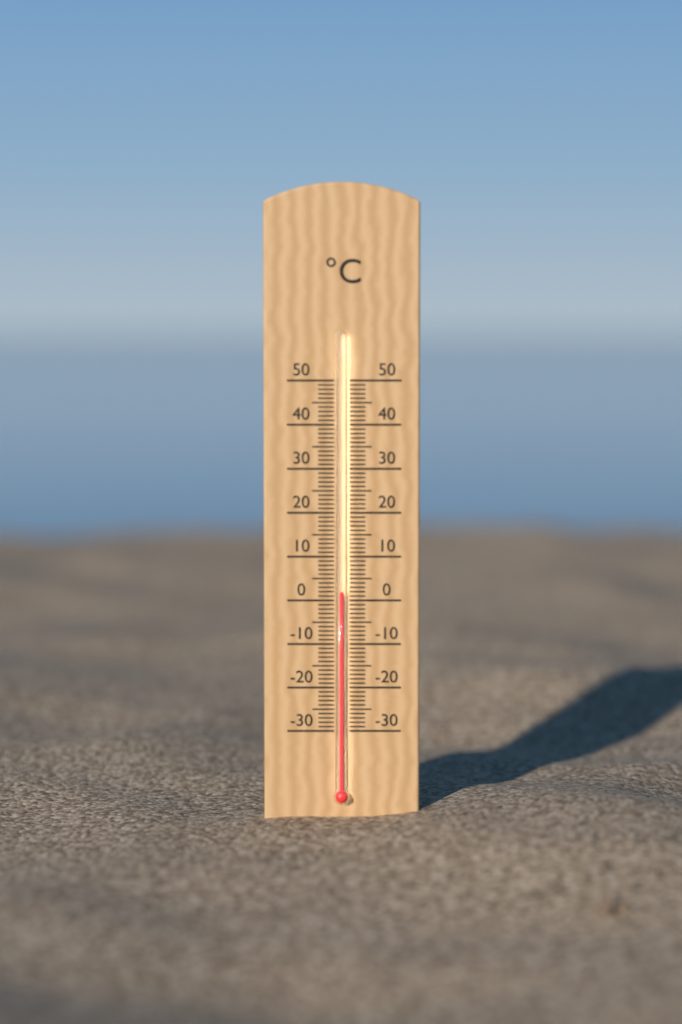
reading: 2 °C
